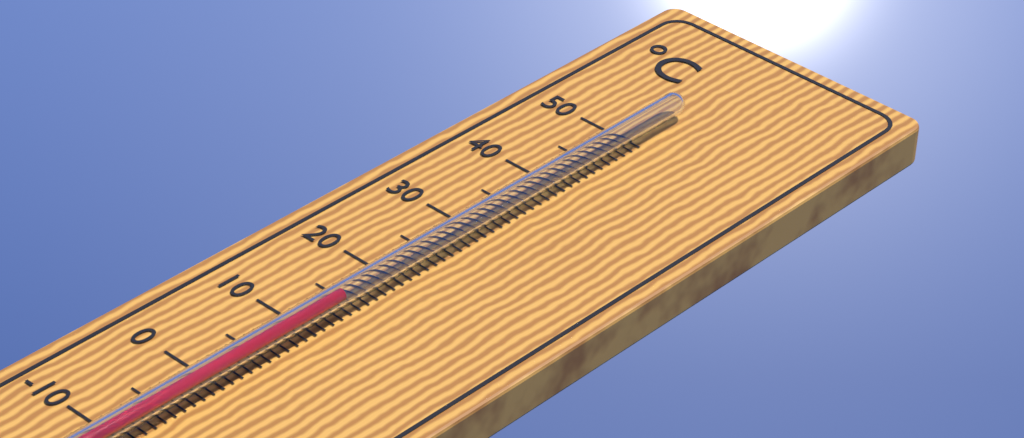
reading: 14 °C
